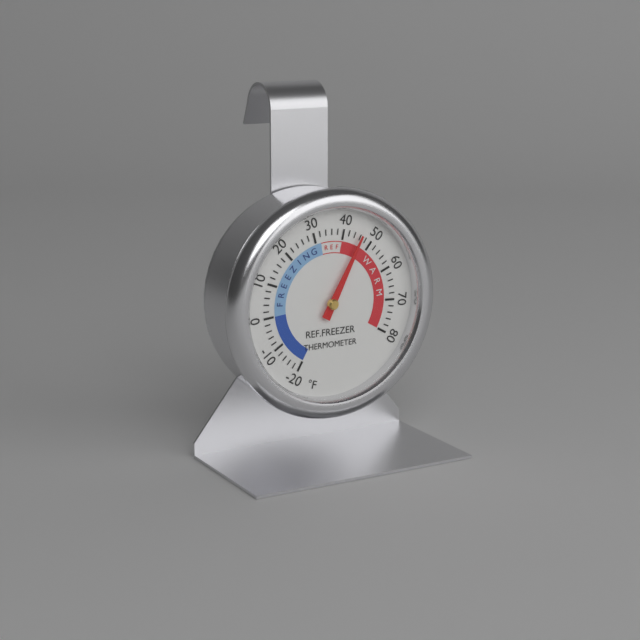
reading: 46 °F
